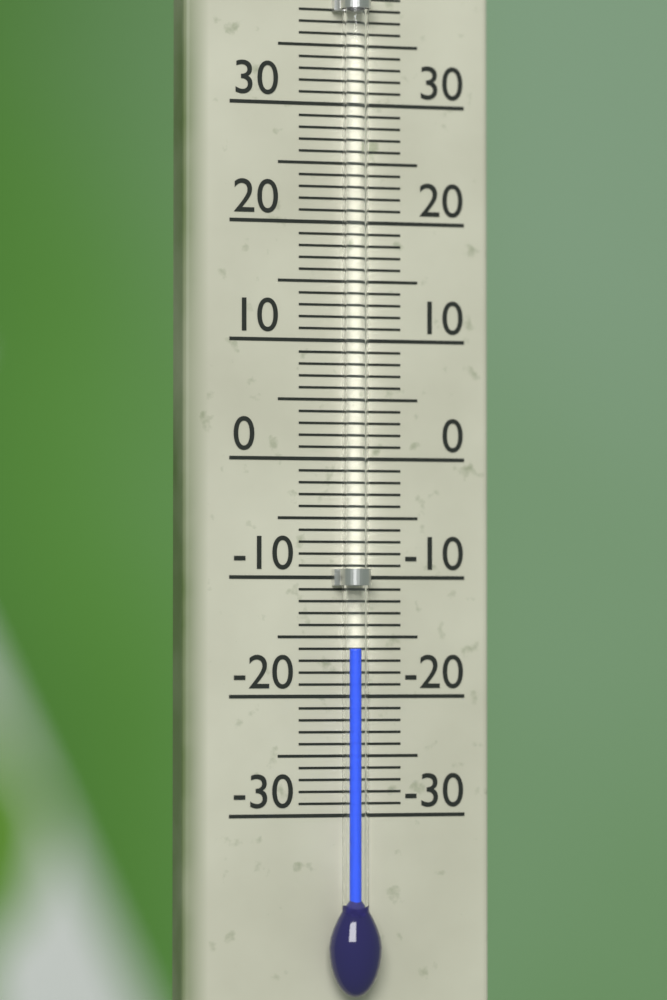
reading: -16 °C
